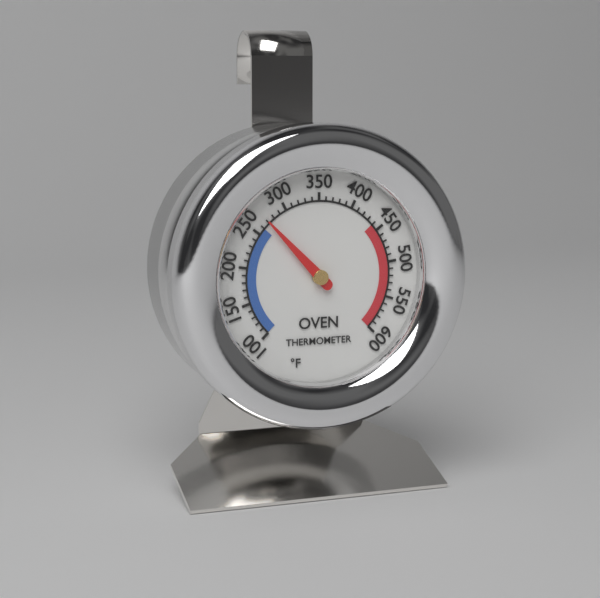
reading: 270 °F
